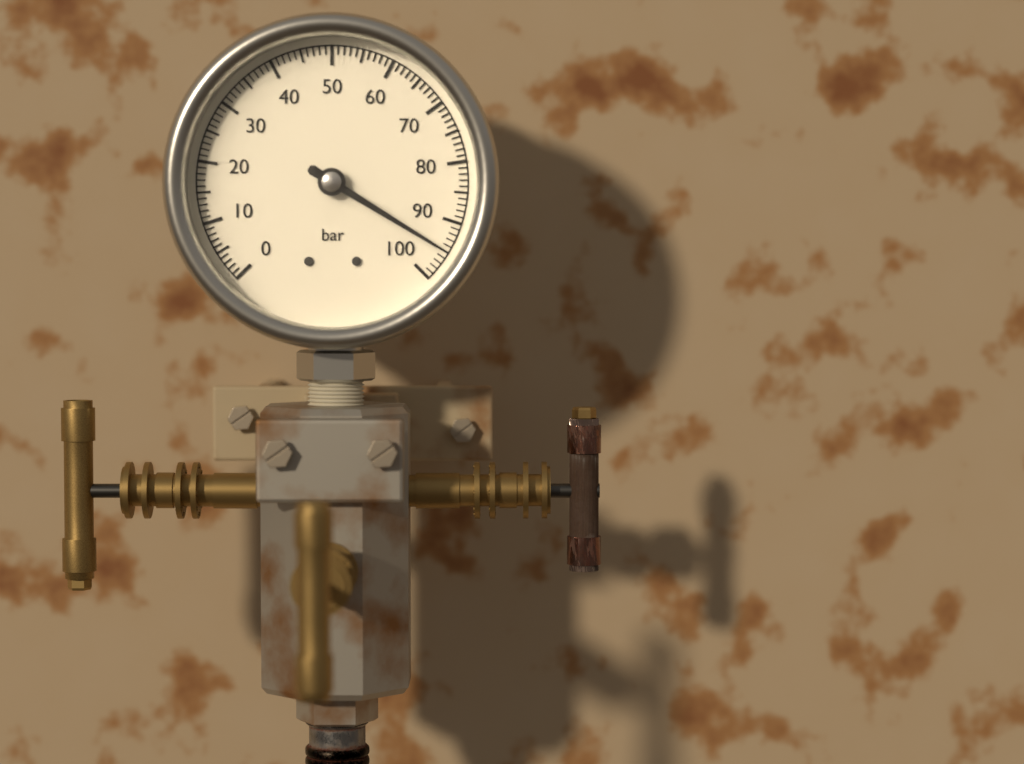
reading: 95 bar
